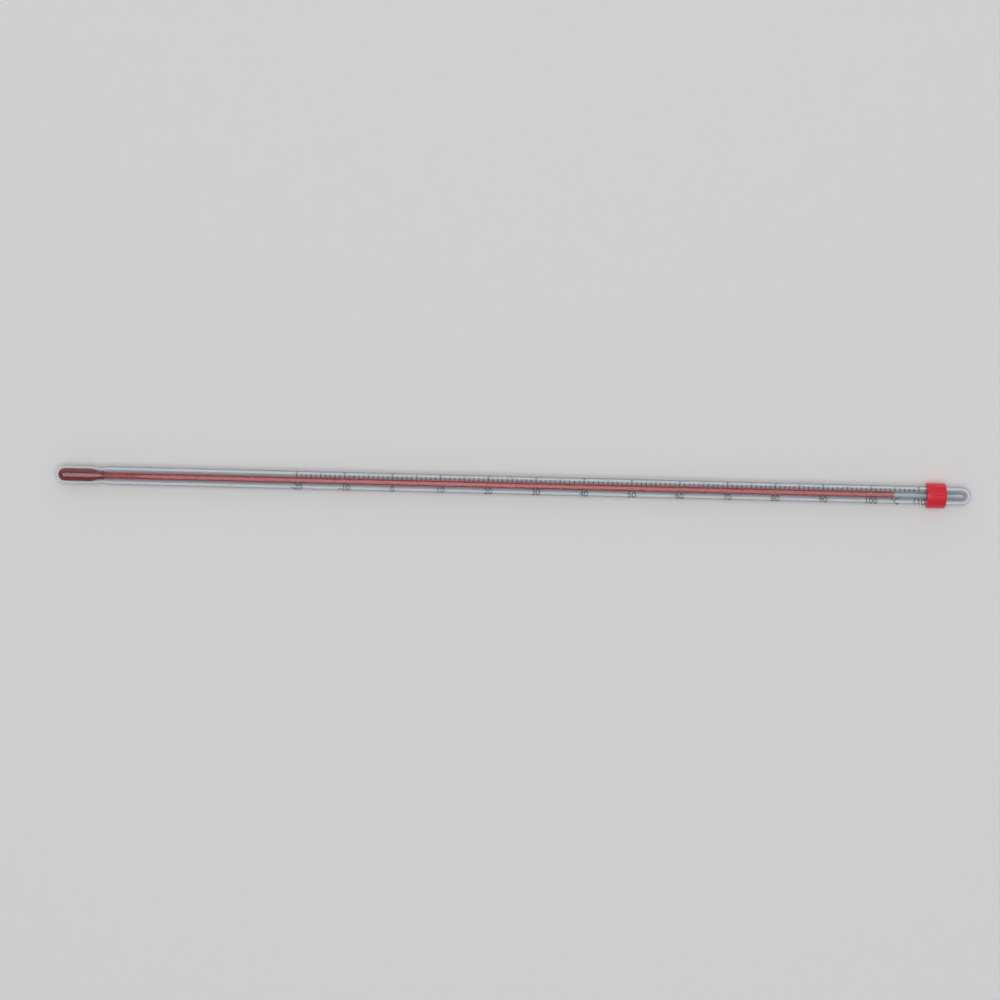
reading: 105 °C
